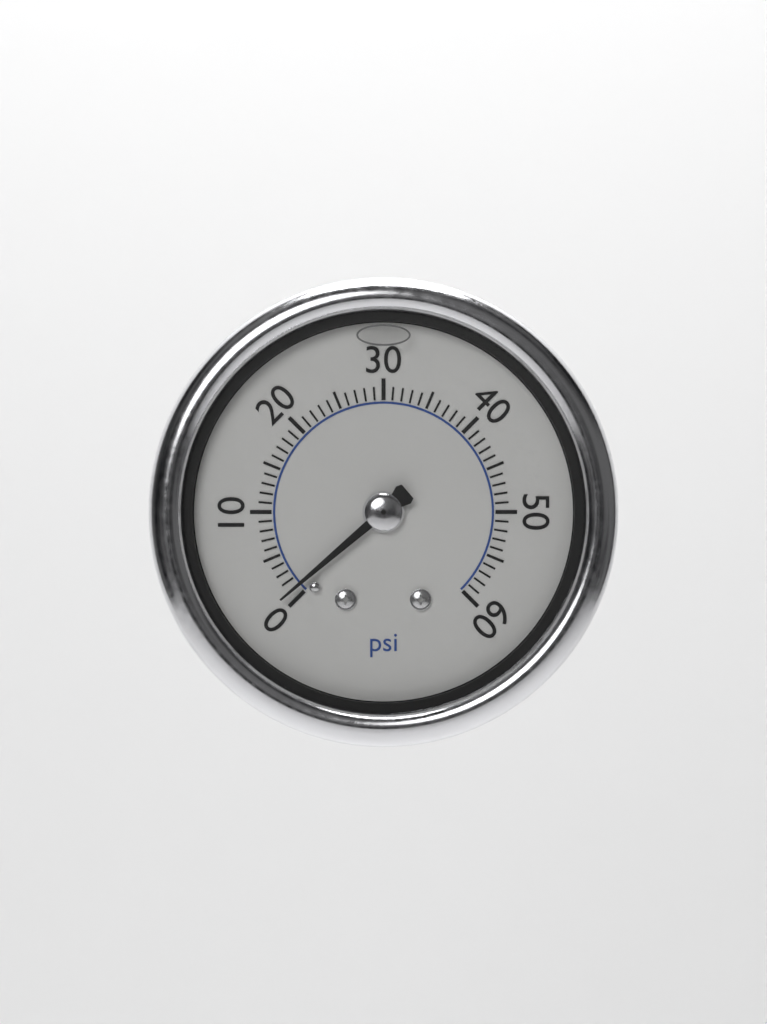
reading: 1 psi
